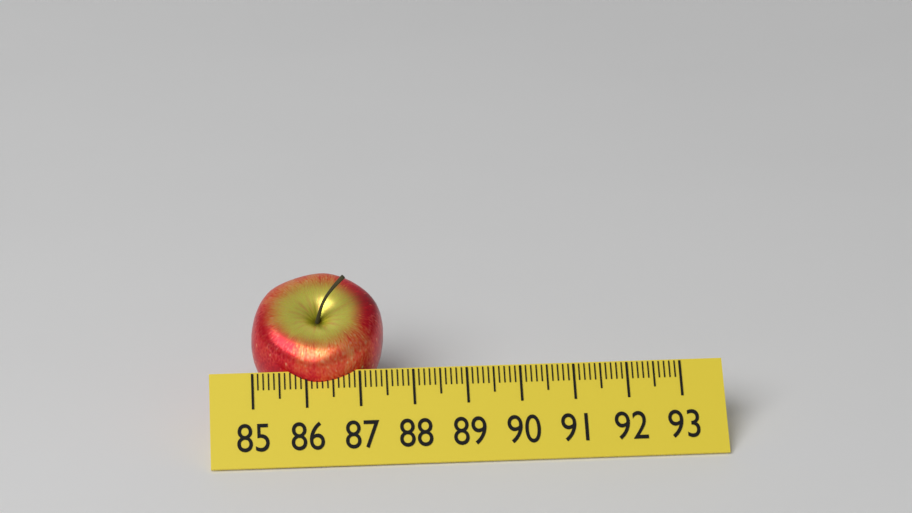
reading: 87.5 (no unit)
